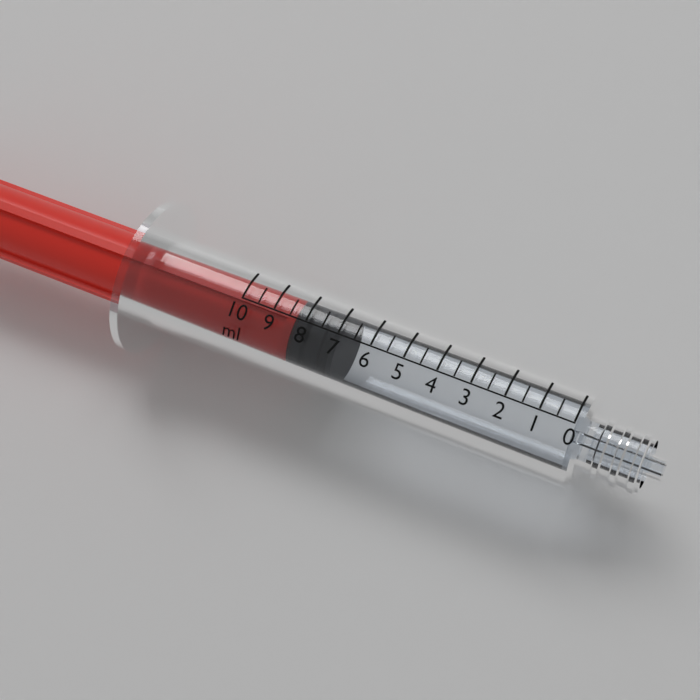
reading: 7.0 ml
